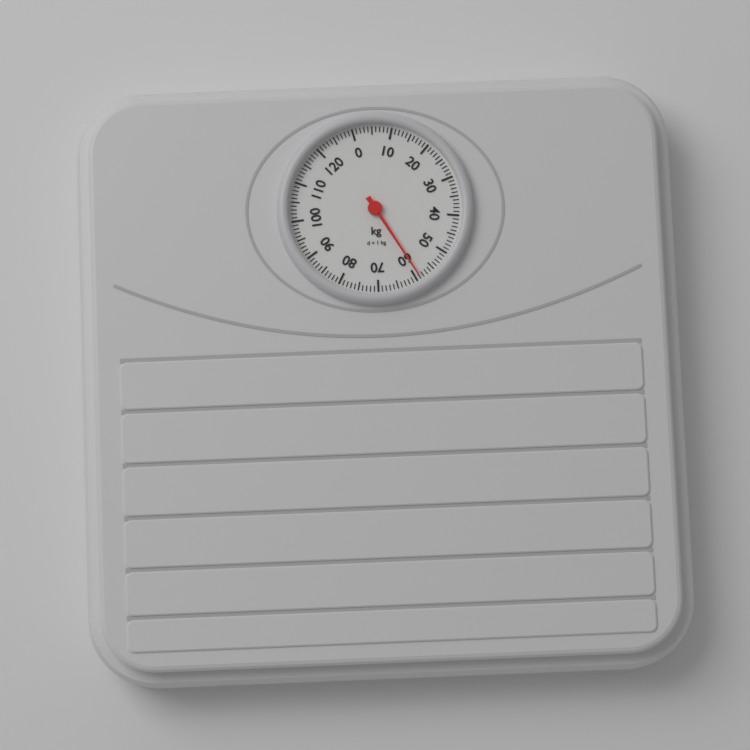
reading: 59 kg
